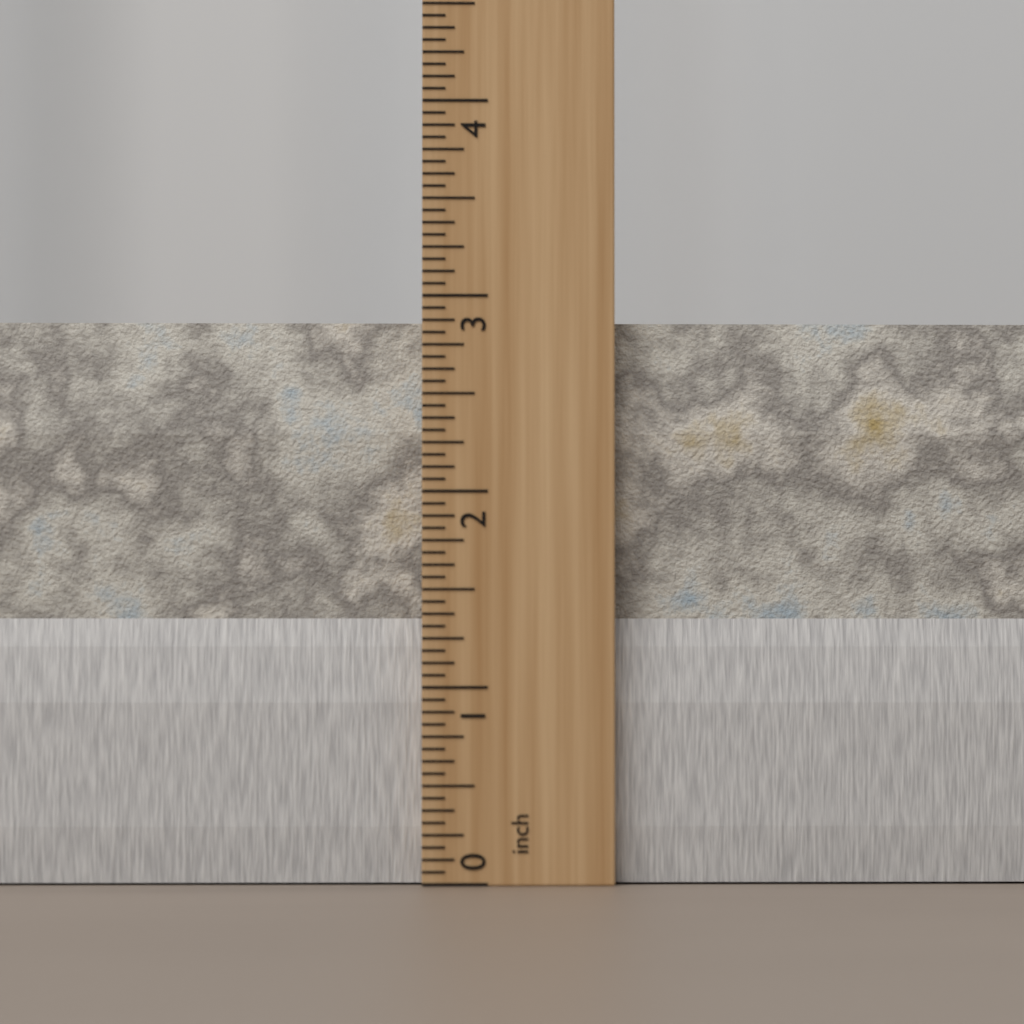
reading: 2.8750 inch
